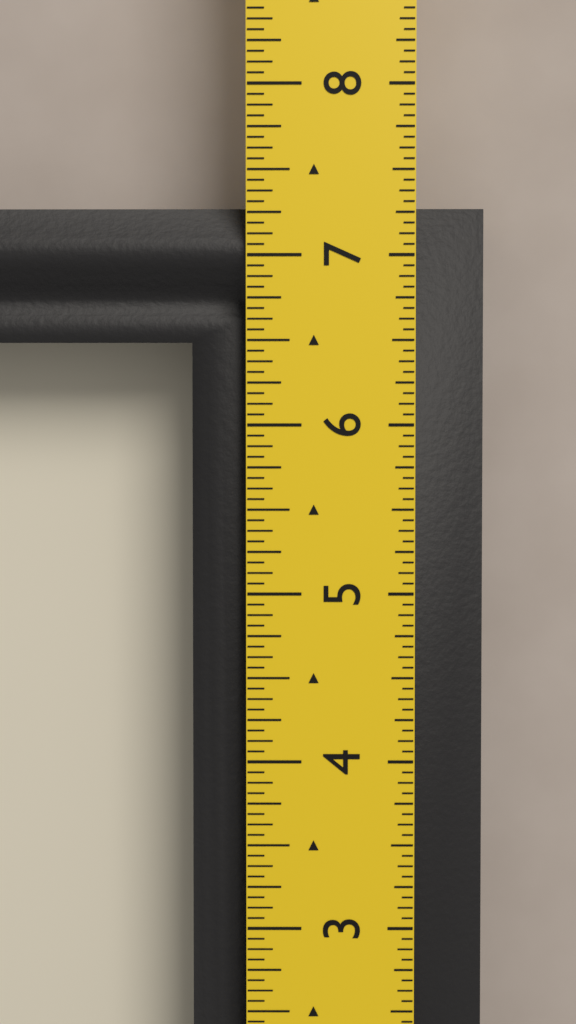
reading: 7.3125 in
